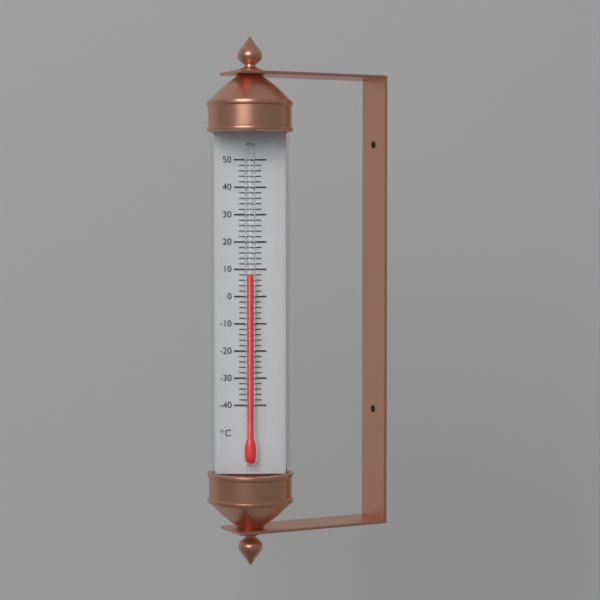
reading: 8 °C
